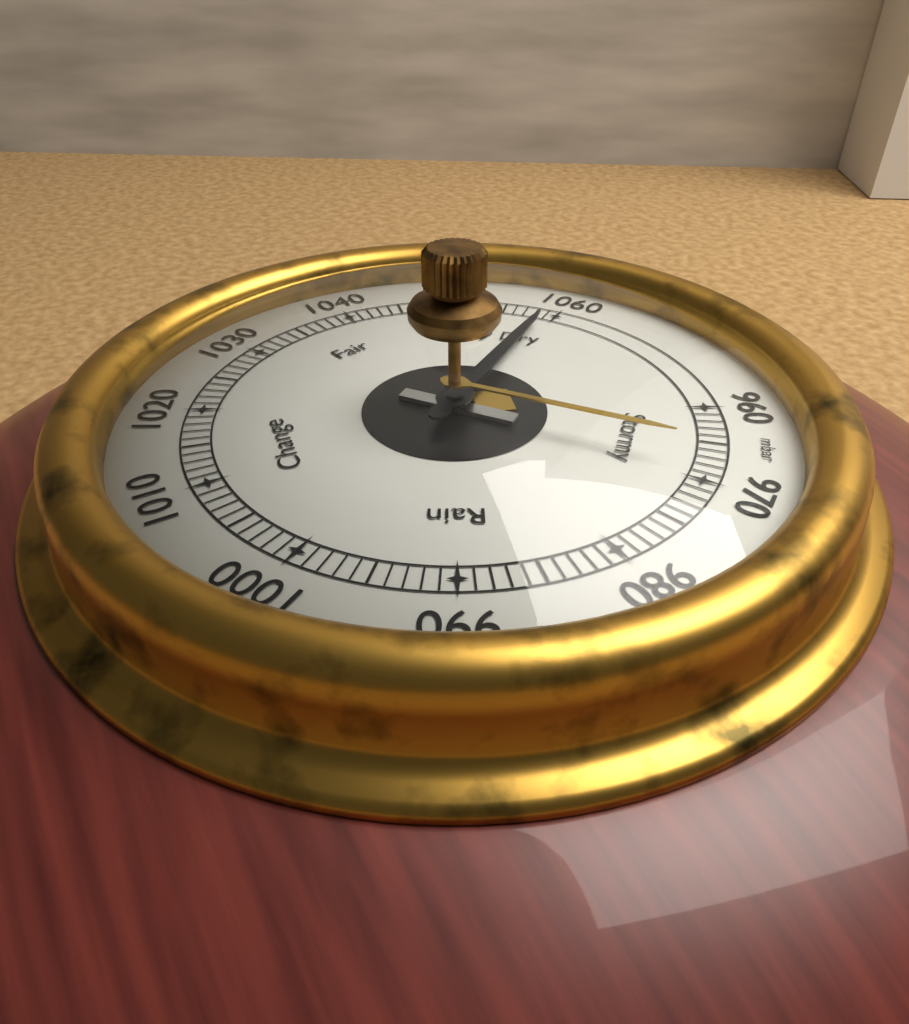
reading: 1059 mbar
